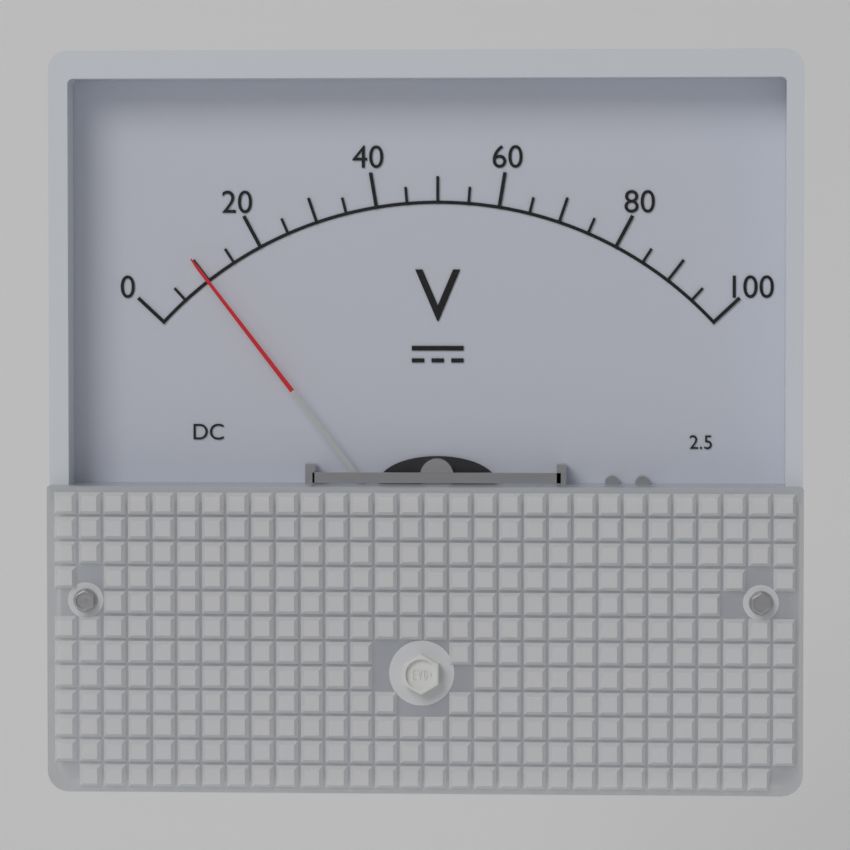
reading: 10 V
